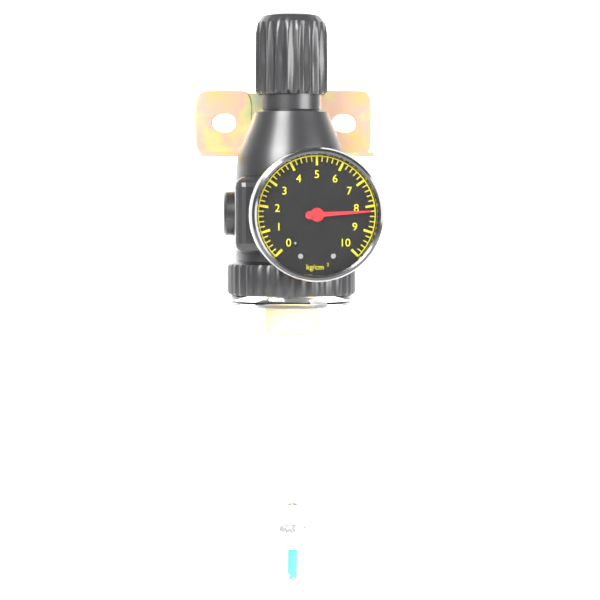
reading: 8.2 kg/cm²
